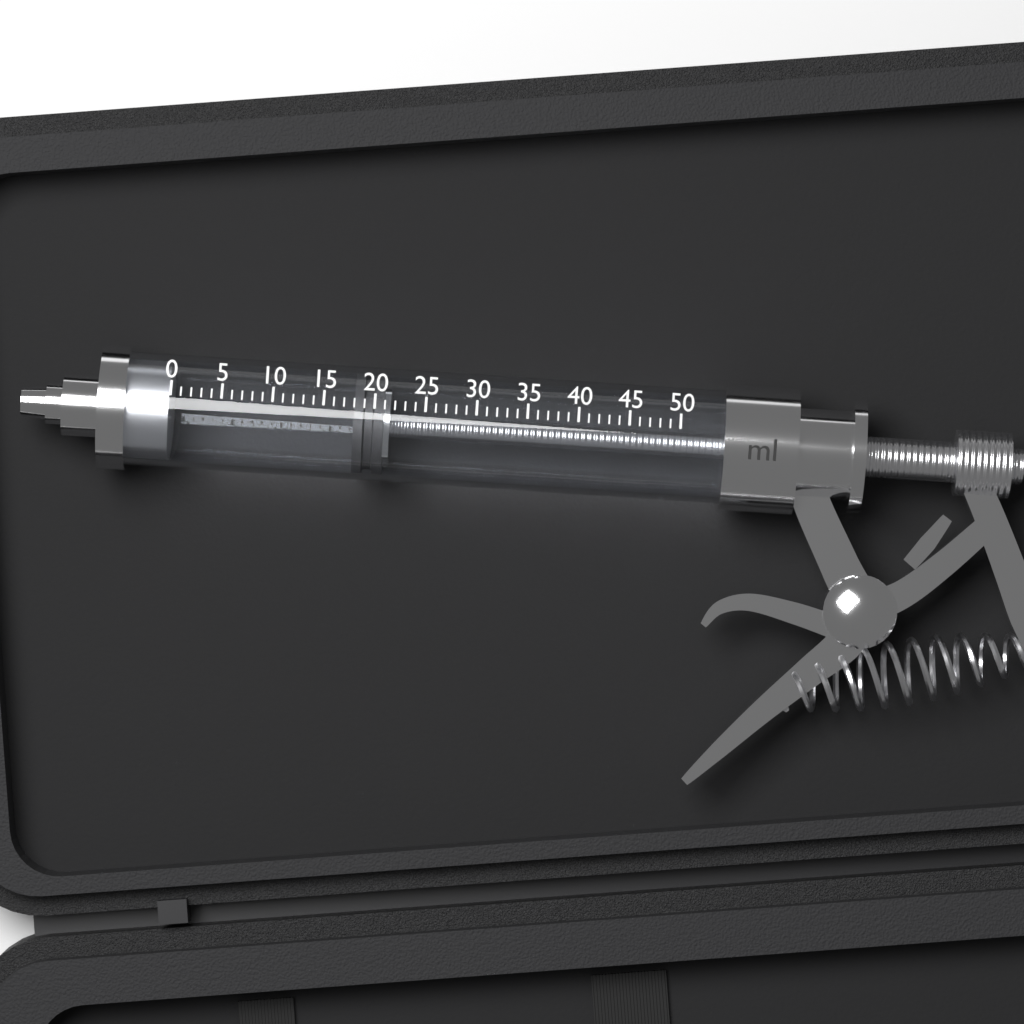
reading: 18 ml
